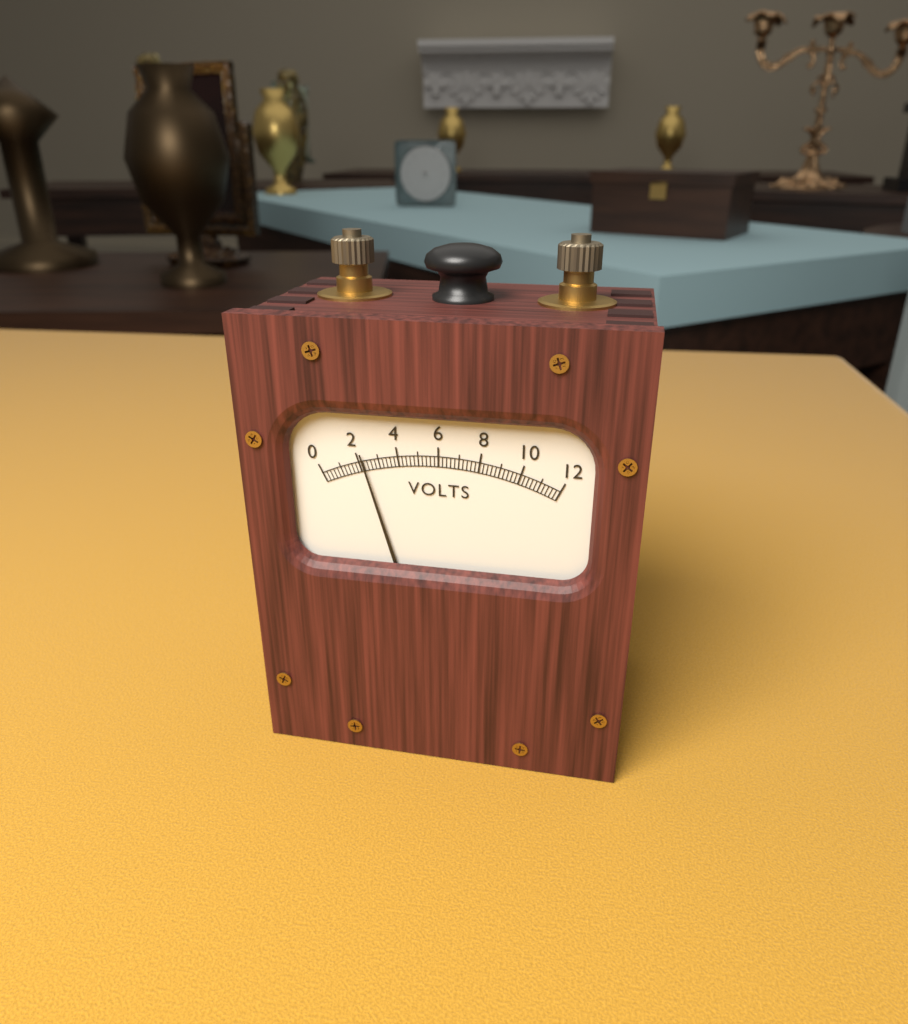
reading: 2.2 V
